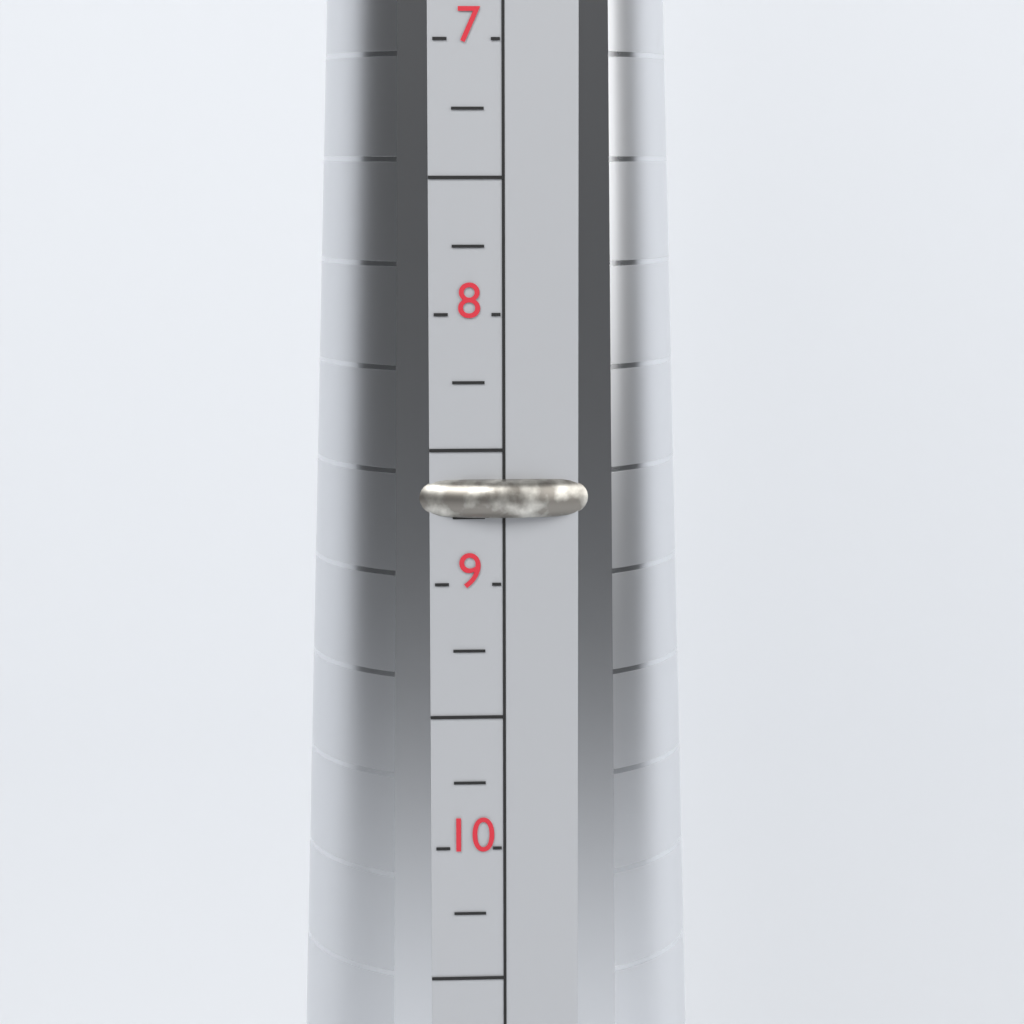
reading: 8.75 (no unit)
